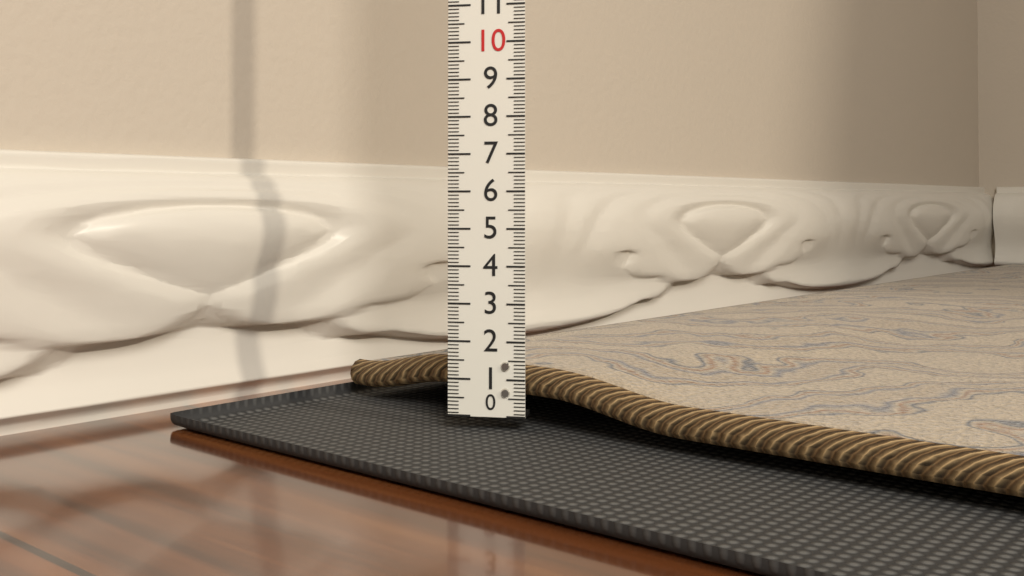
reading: 1.3 (no unit)
